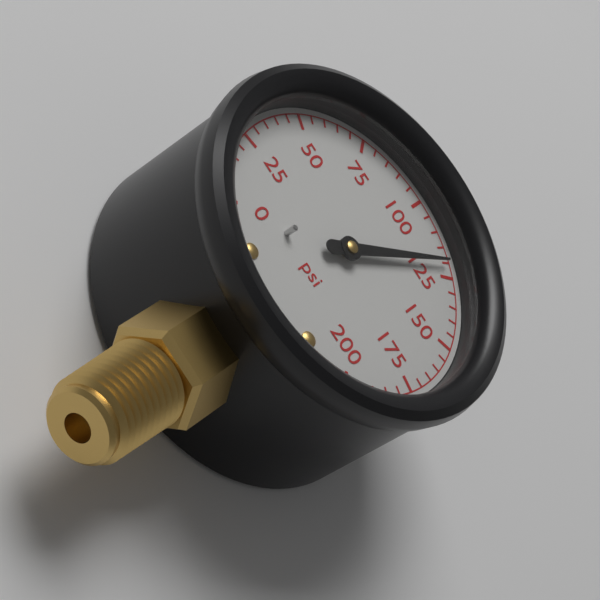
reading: 120 psi
